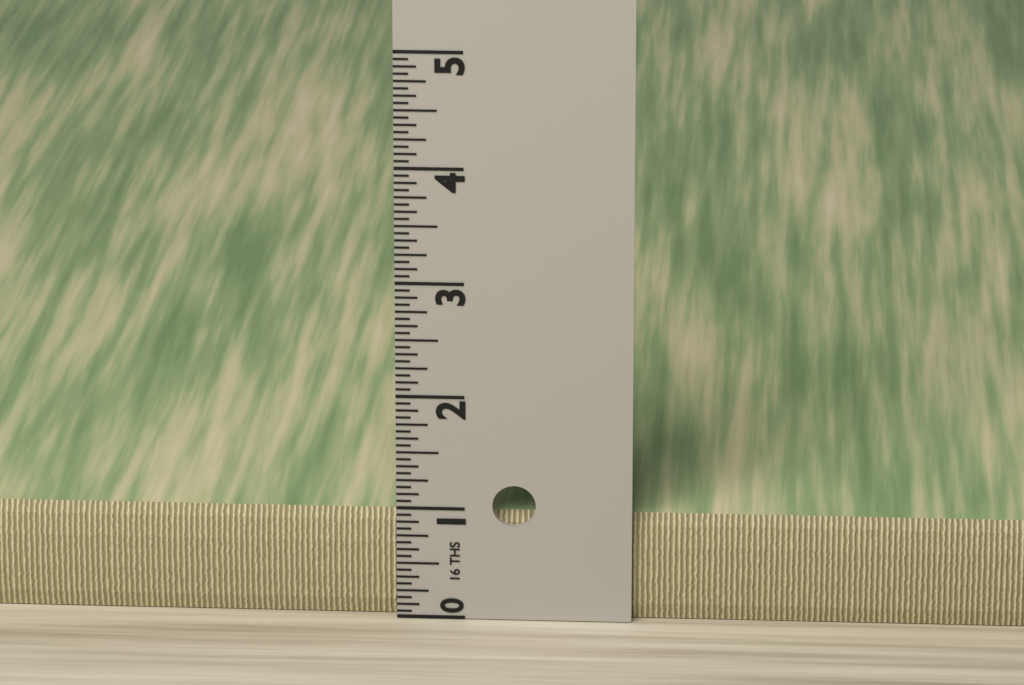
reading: 0.9375 in
